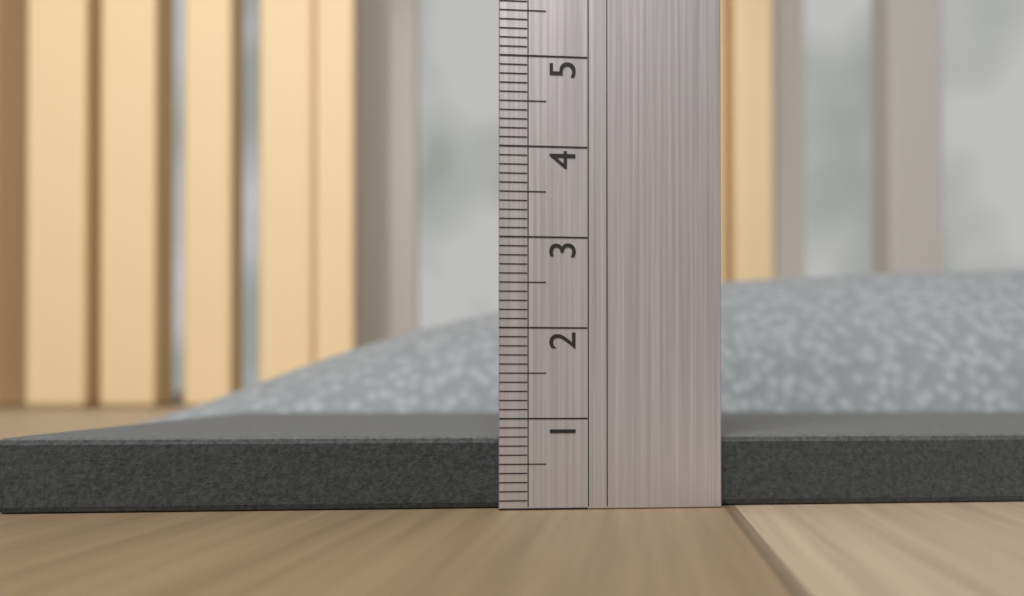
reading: 0.8 (no unit)
